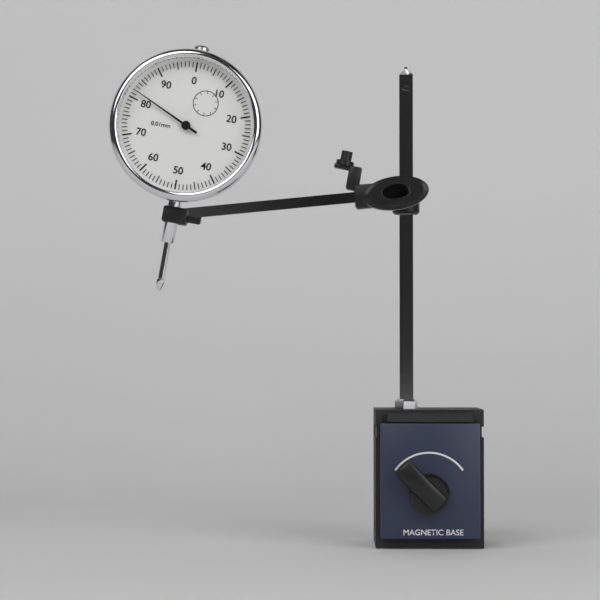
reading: 0.82 mm
